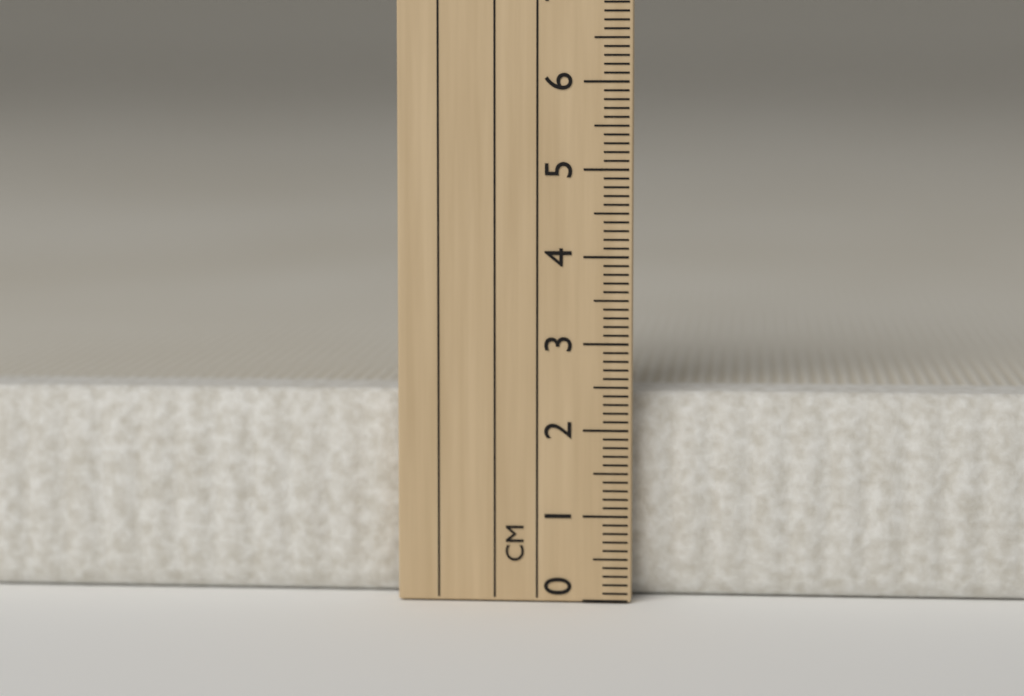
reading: 2.4 cm
